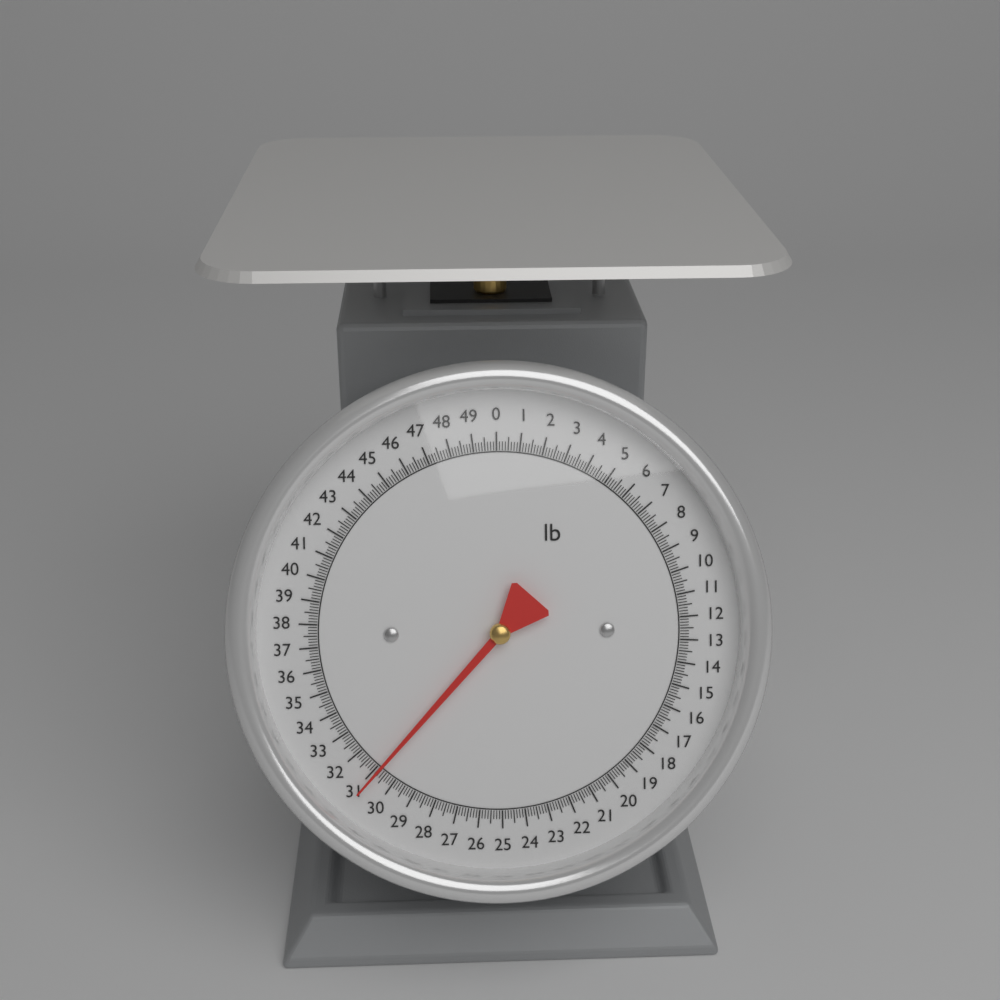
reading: 30.875 lb
